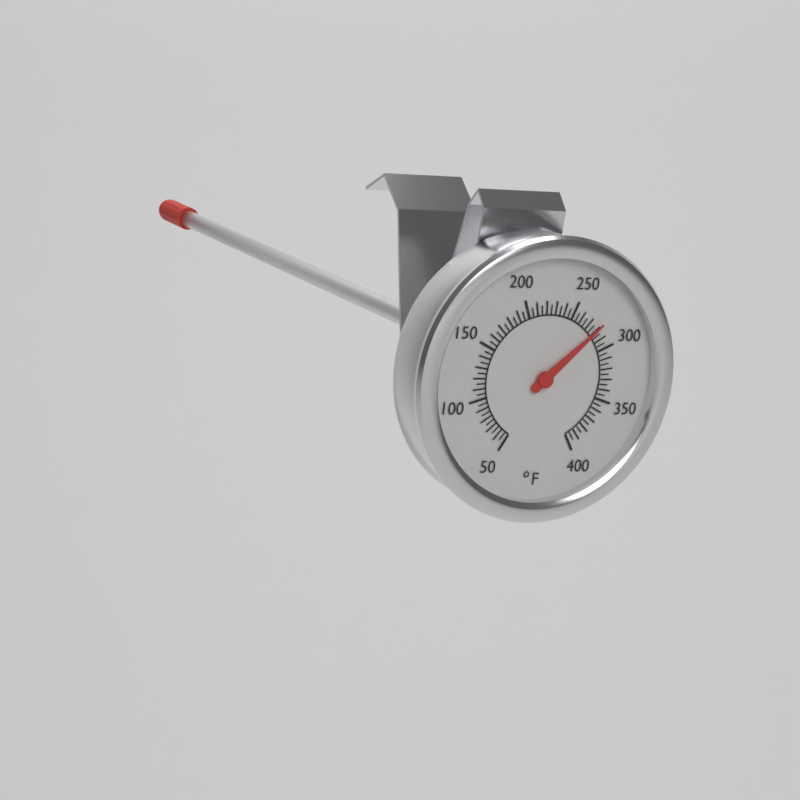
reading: 280 °F
